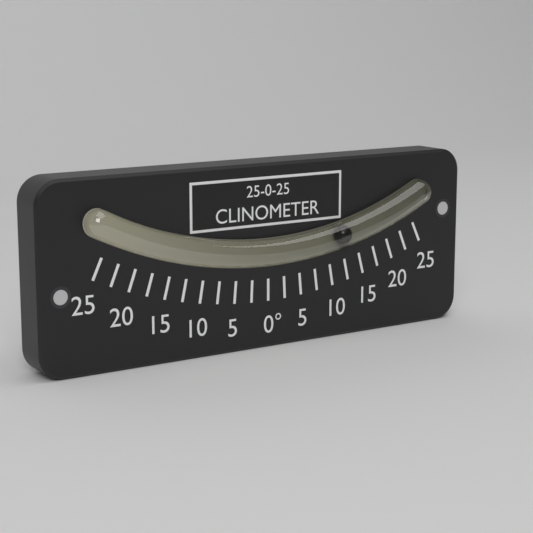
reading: 12.5 °
